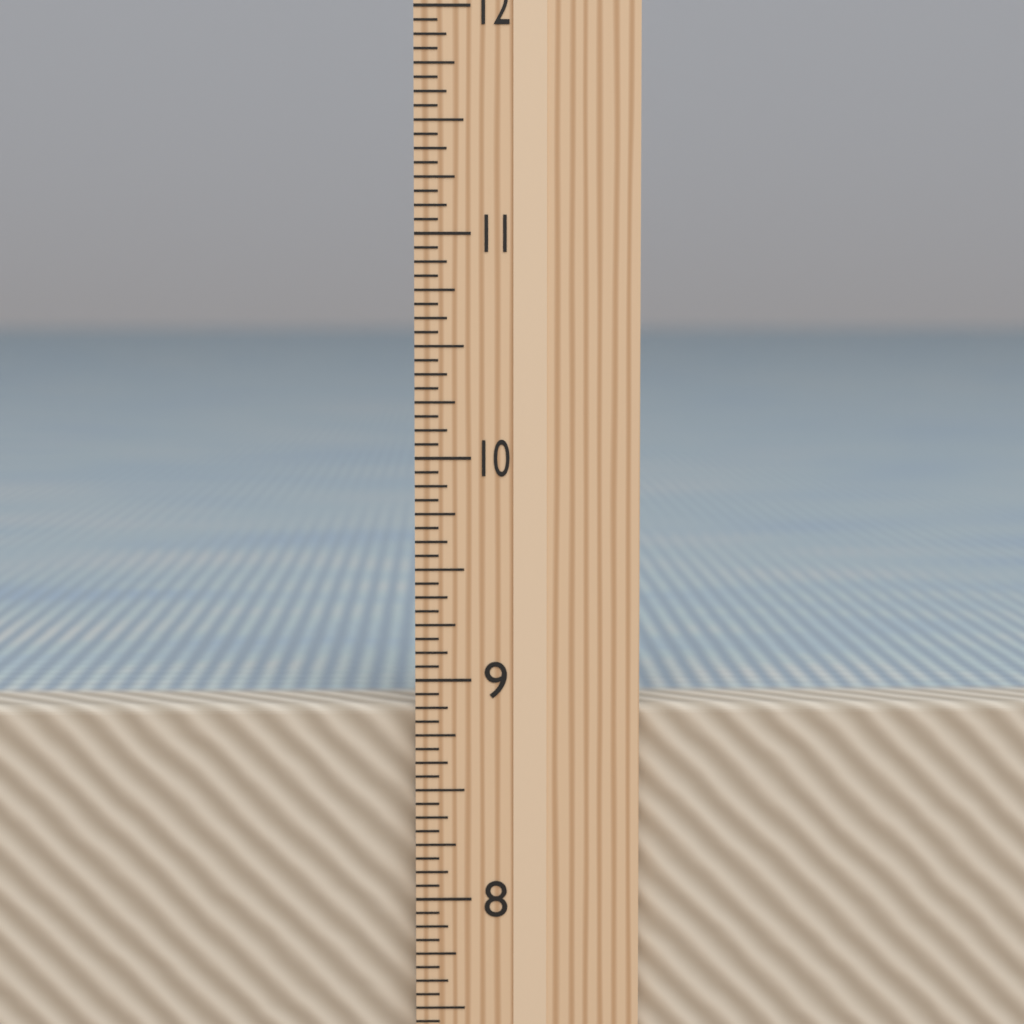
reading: 8.8750 in
